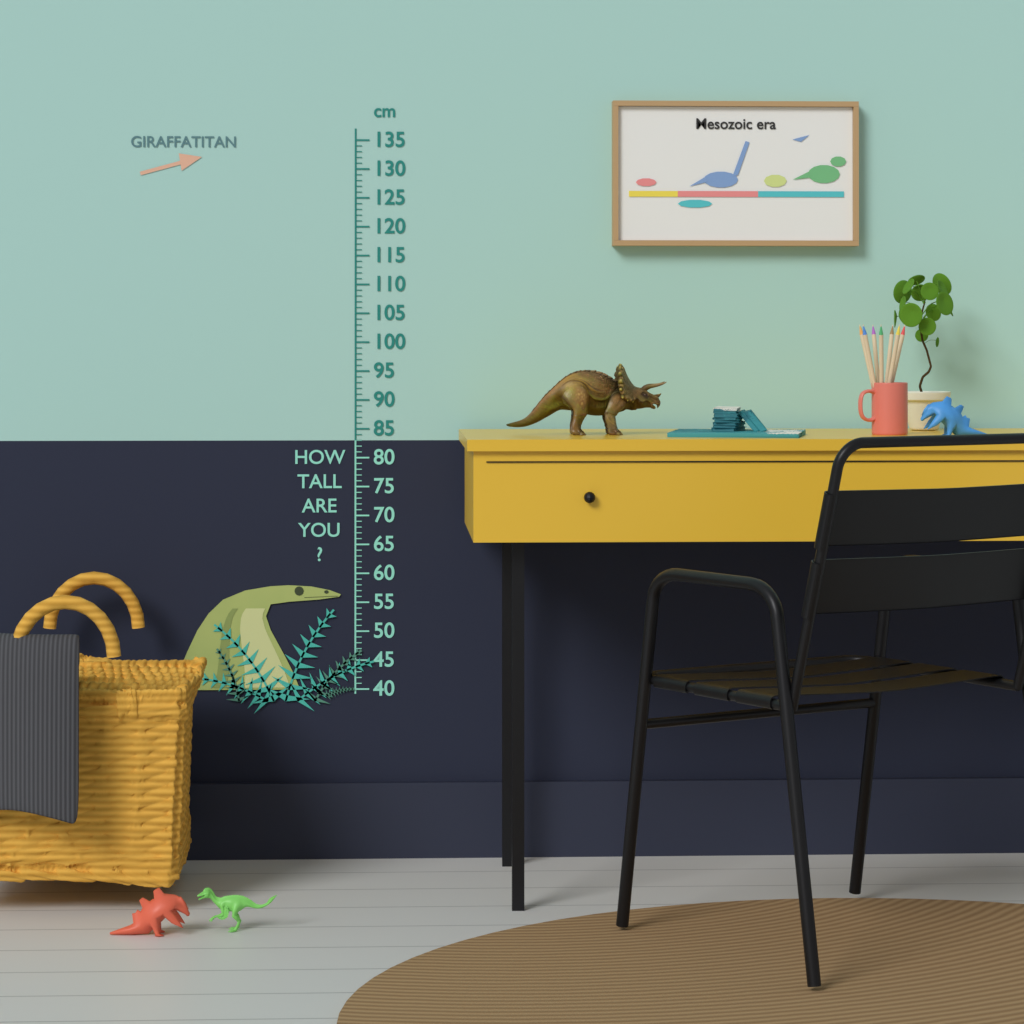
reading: 58 cm
